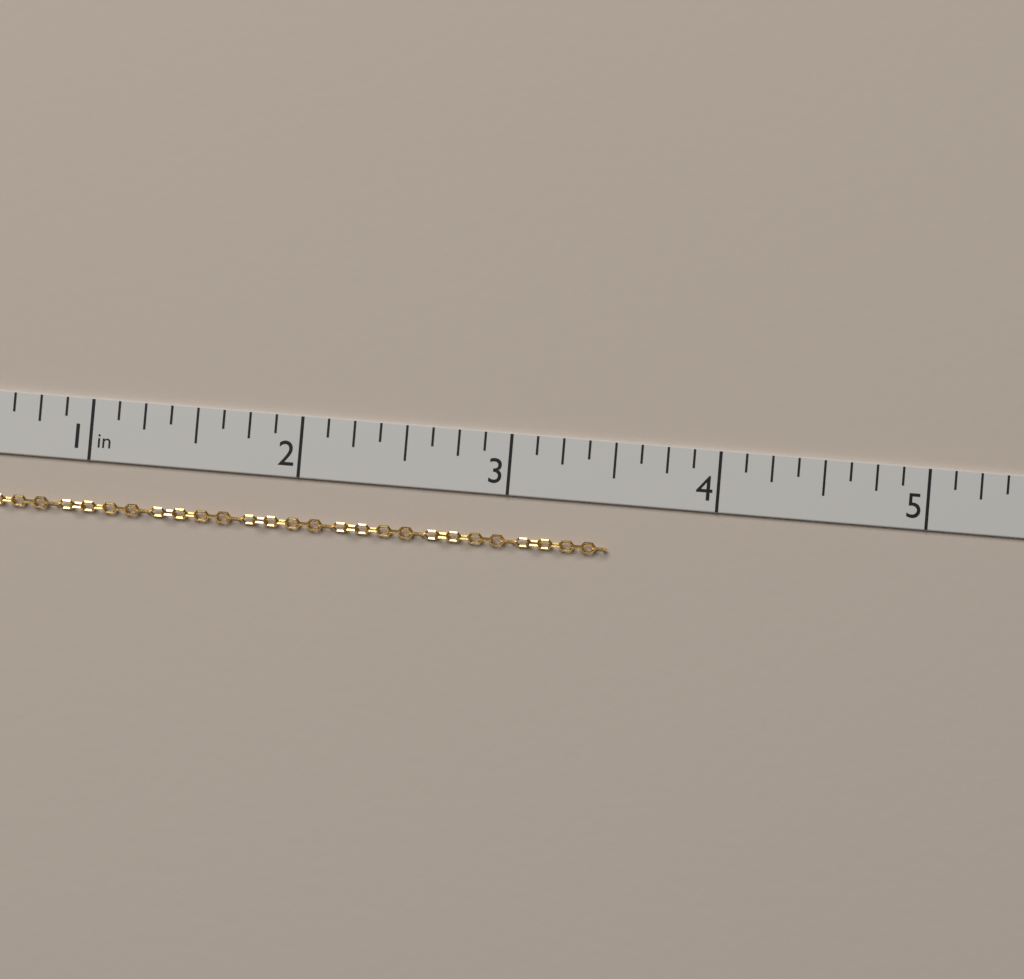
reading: 3.500 in
